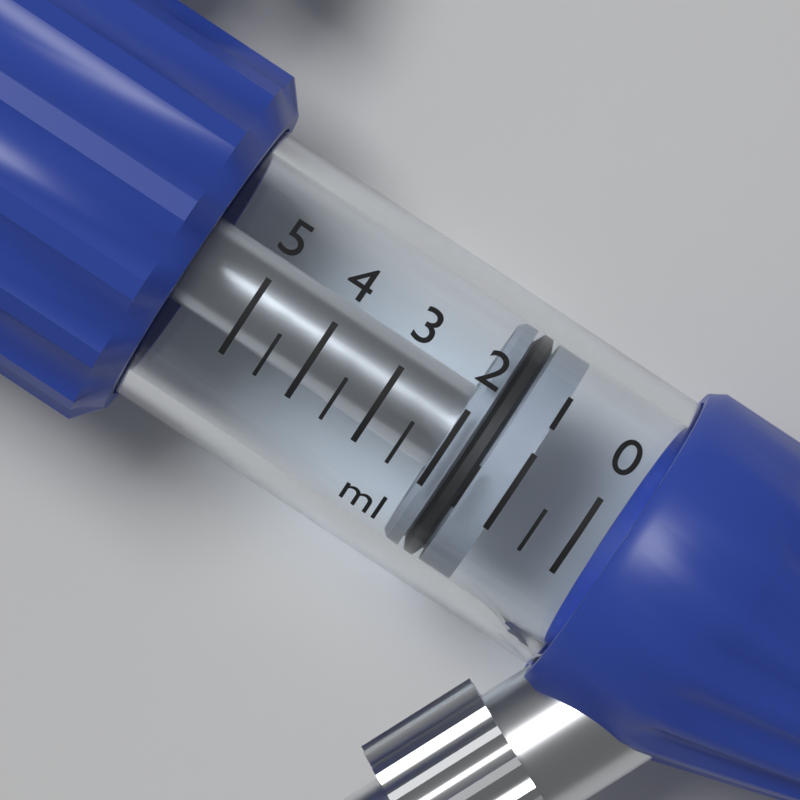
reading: 1.0 ml
